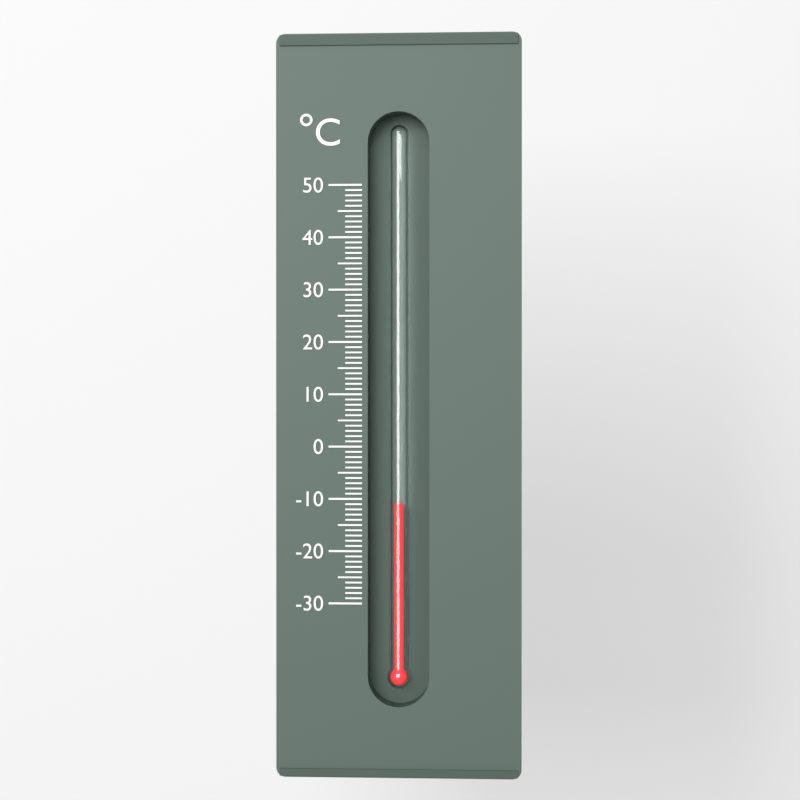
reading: -11 °C
